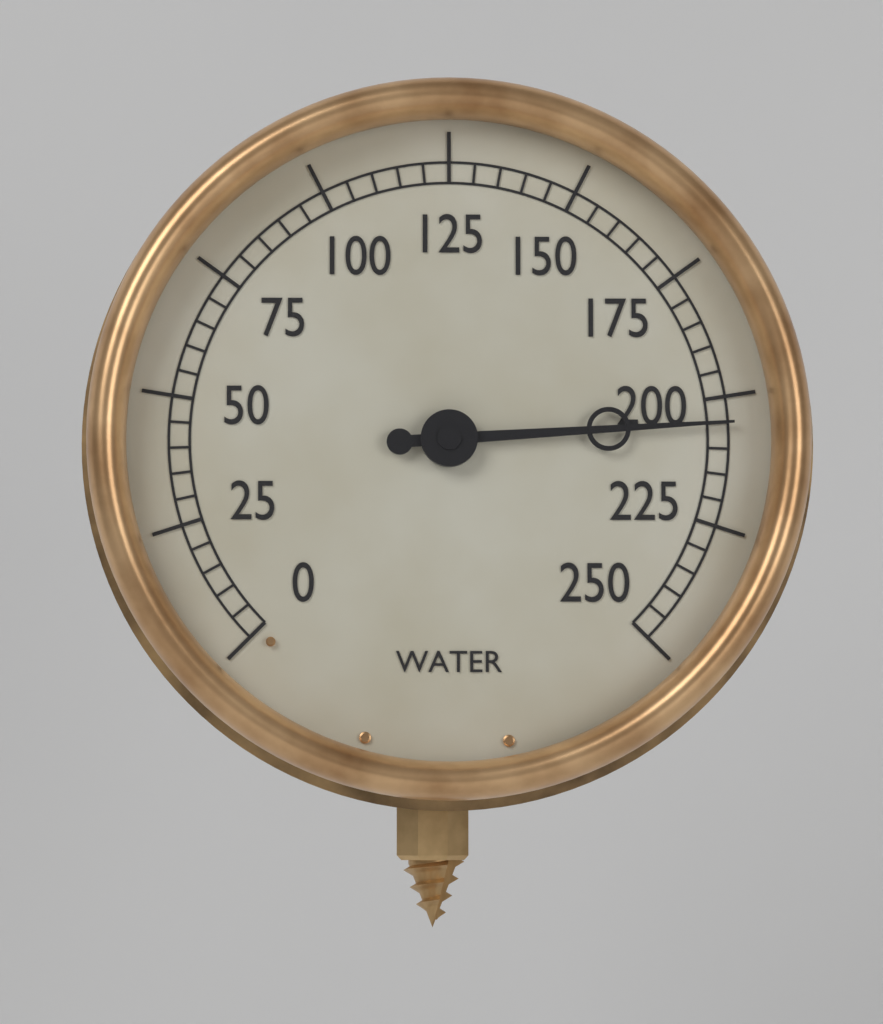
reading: 205 (no unit)
